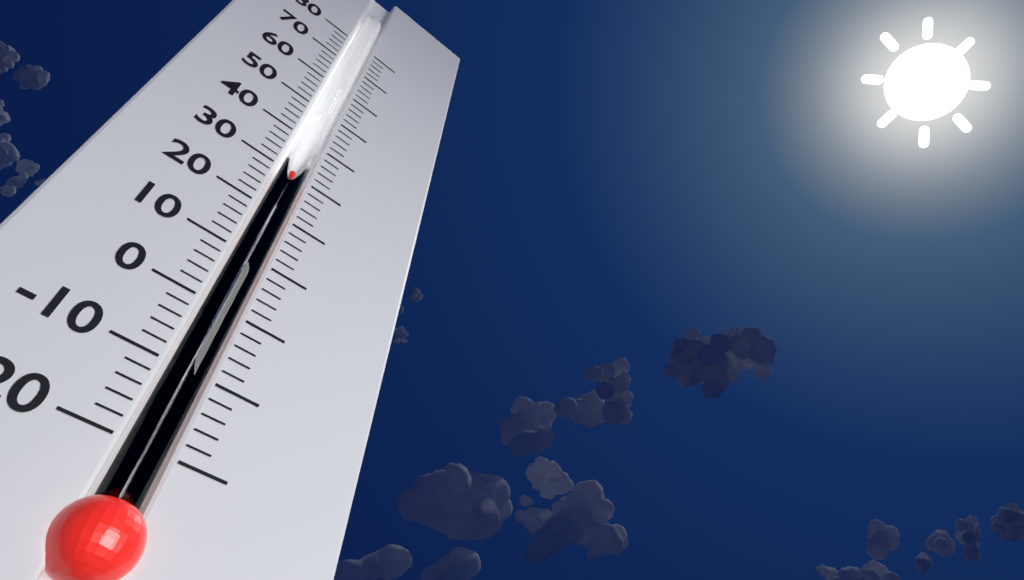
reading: 30 (no unit)
